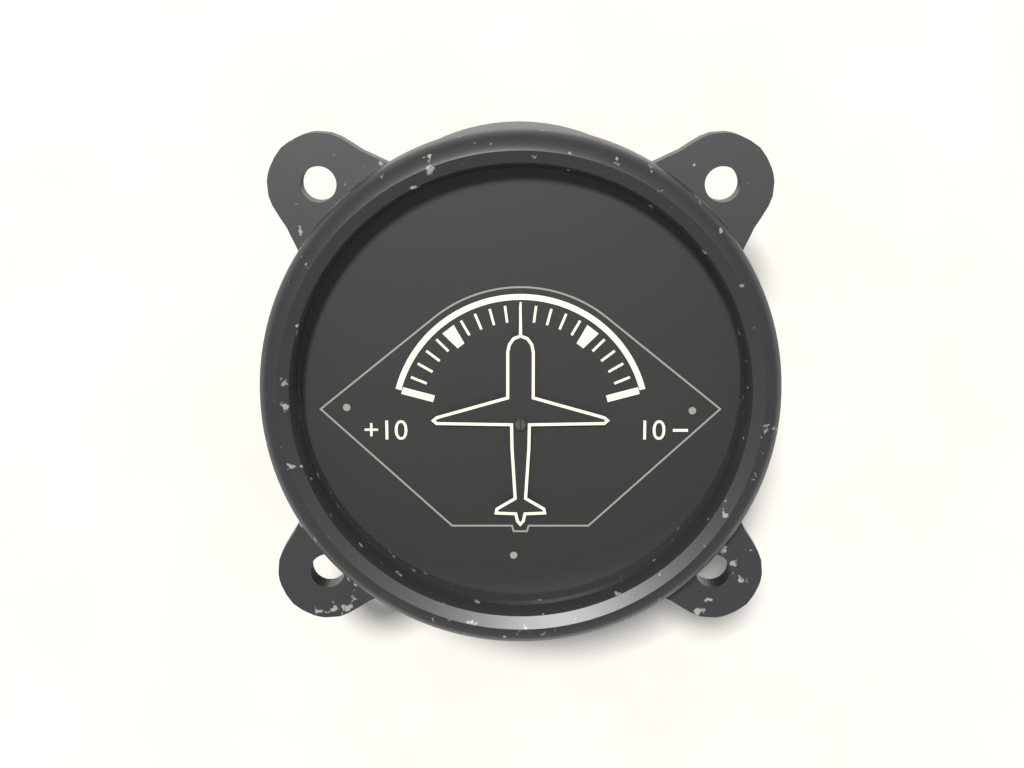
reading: 0 (no unit)
